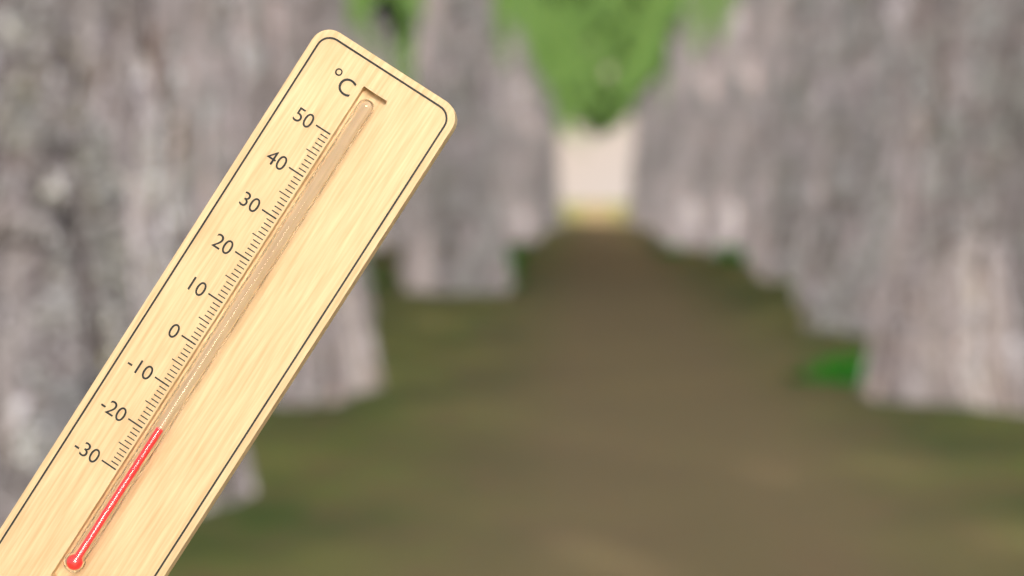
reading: -18 °C
